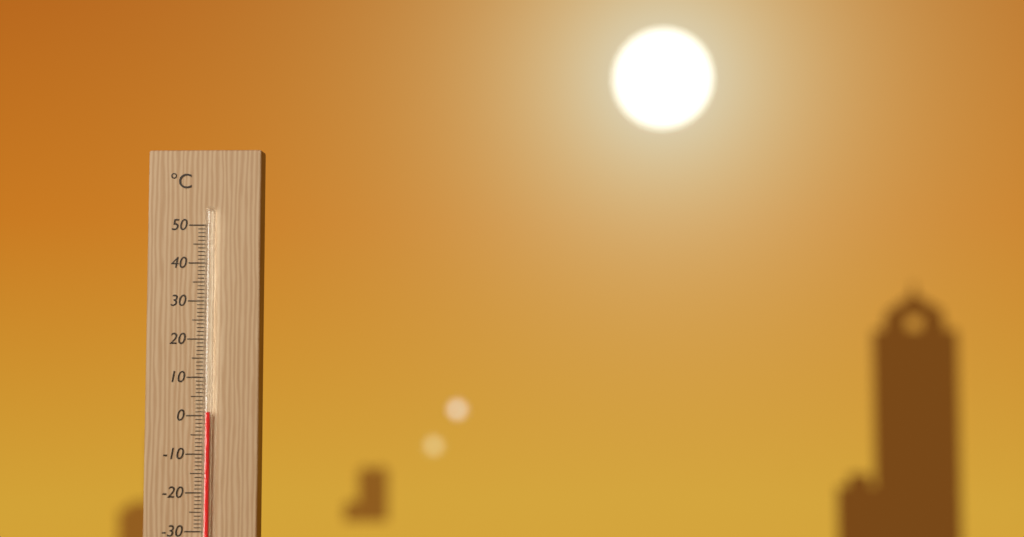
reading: 1 °C
